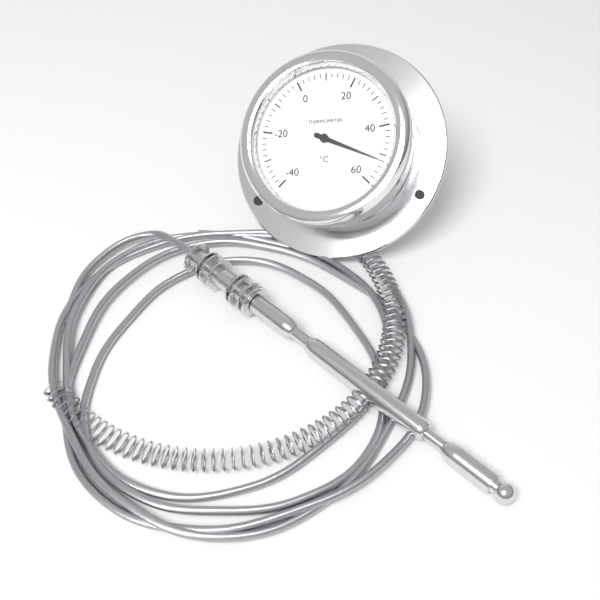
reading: 52 °C
